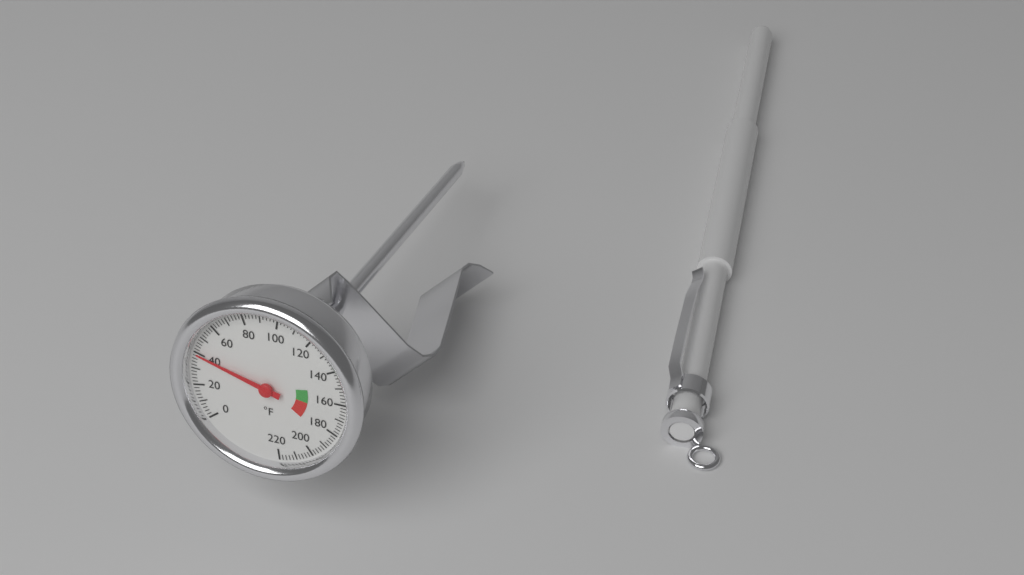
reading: 40 °F
